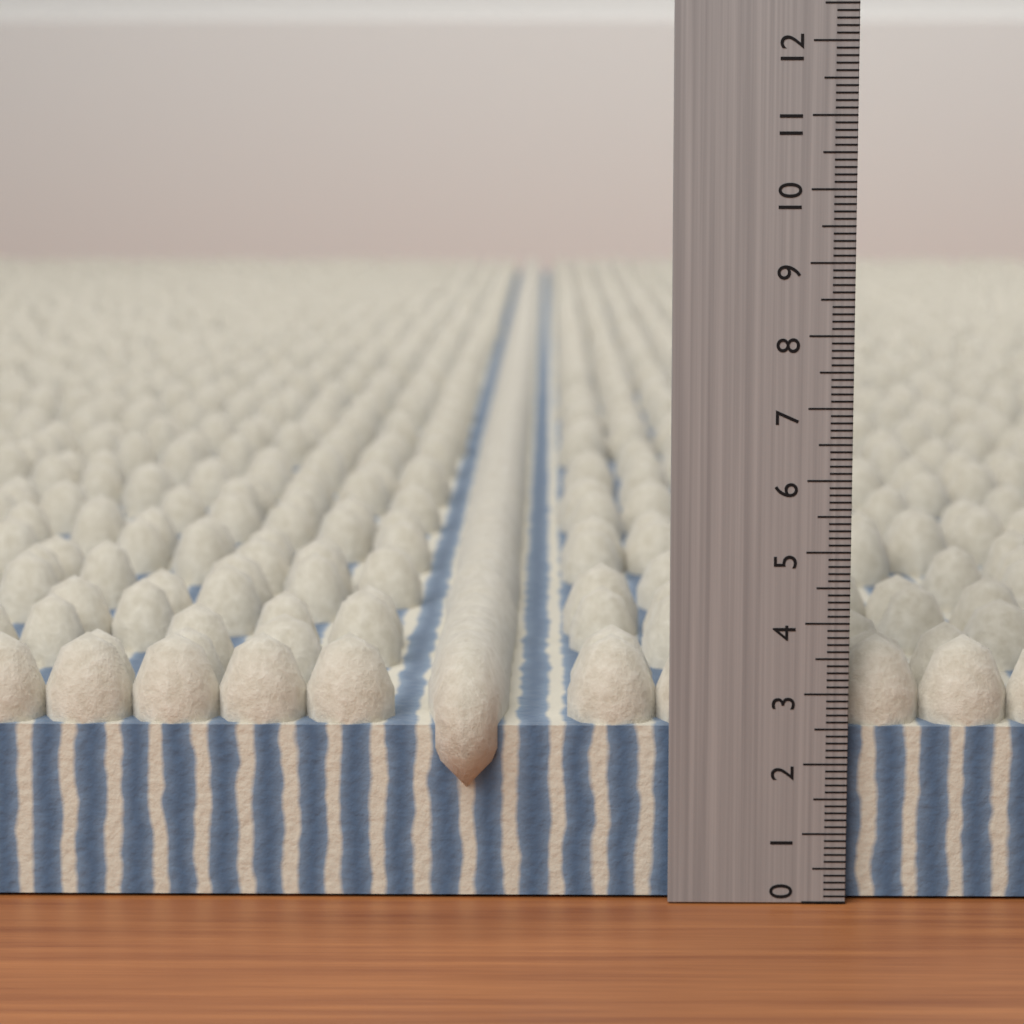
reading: 3.7 (no unit)
